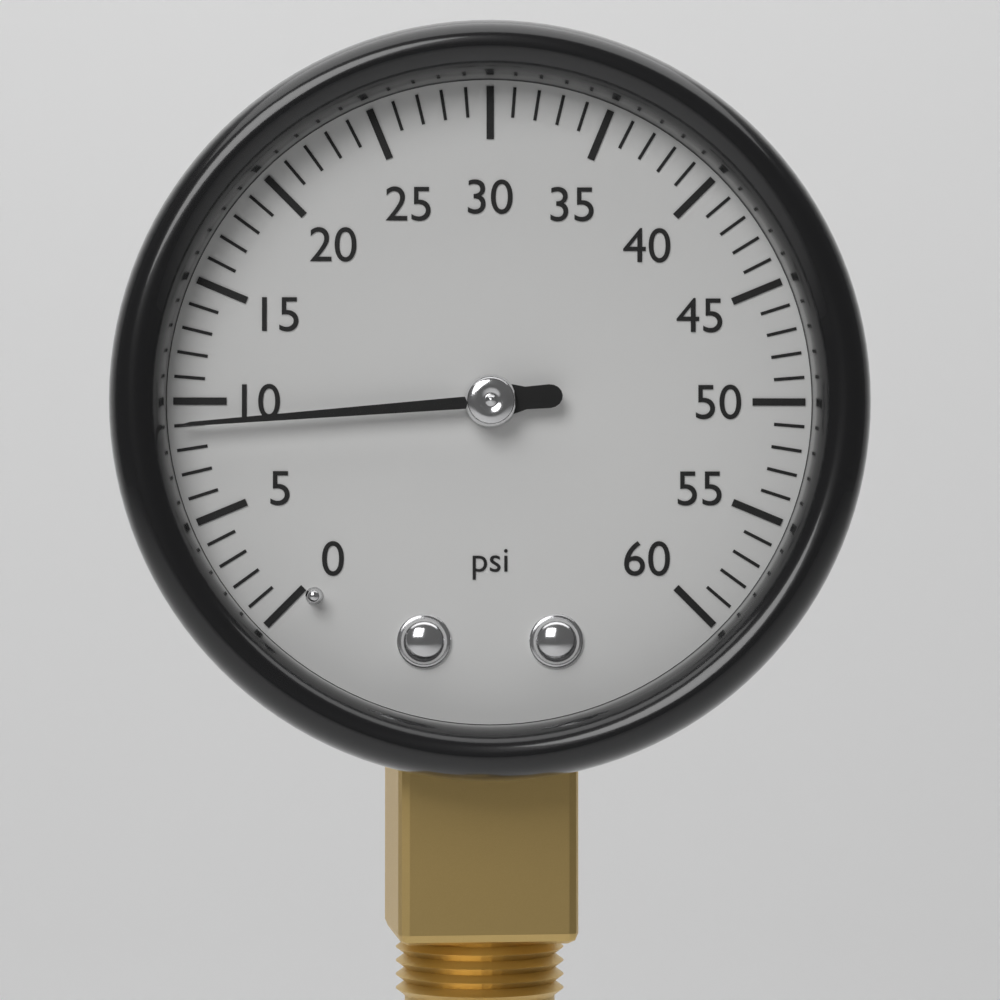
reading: 9 psi
